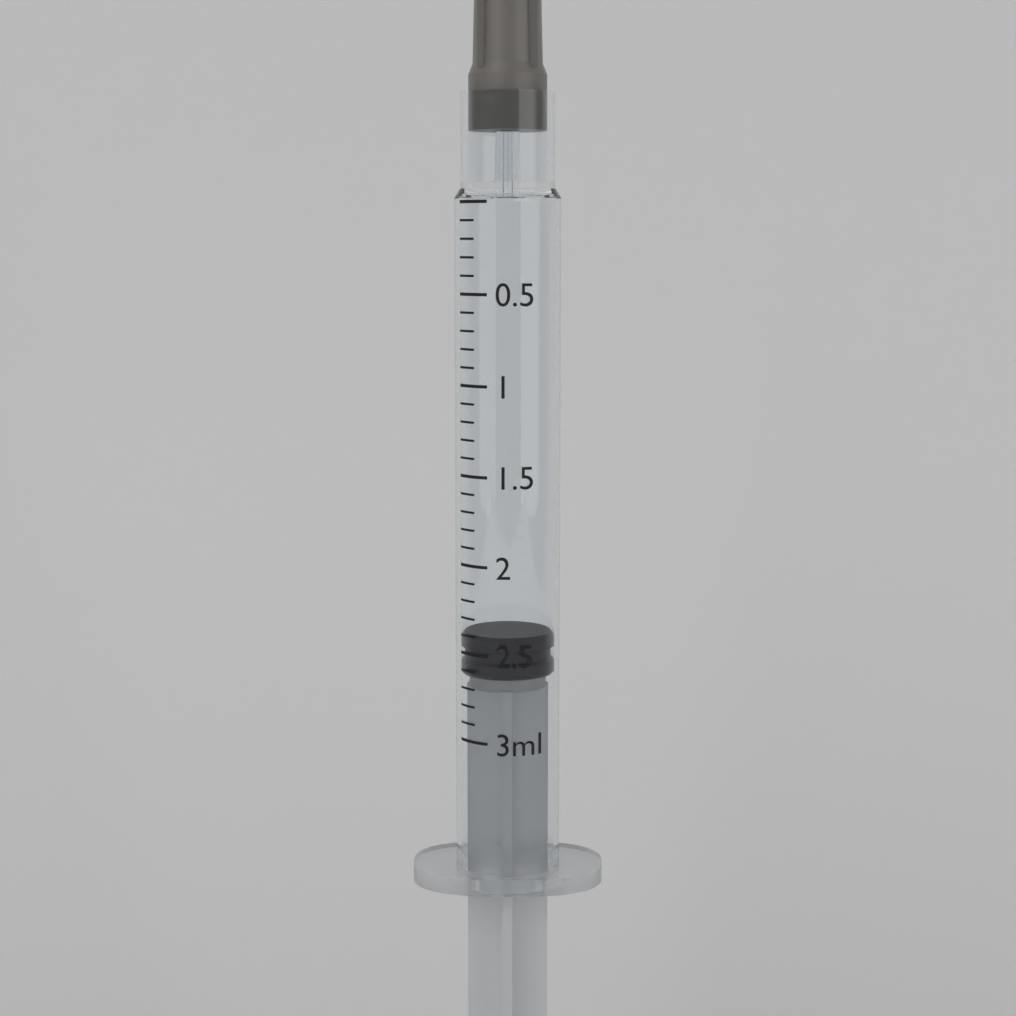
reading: 2.4 ml
